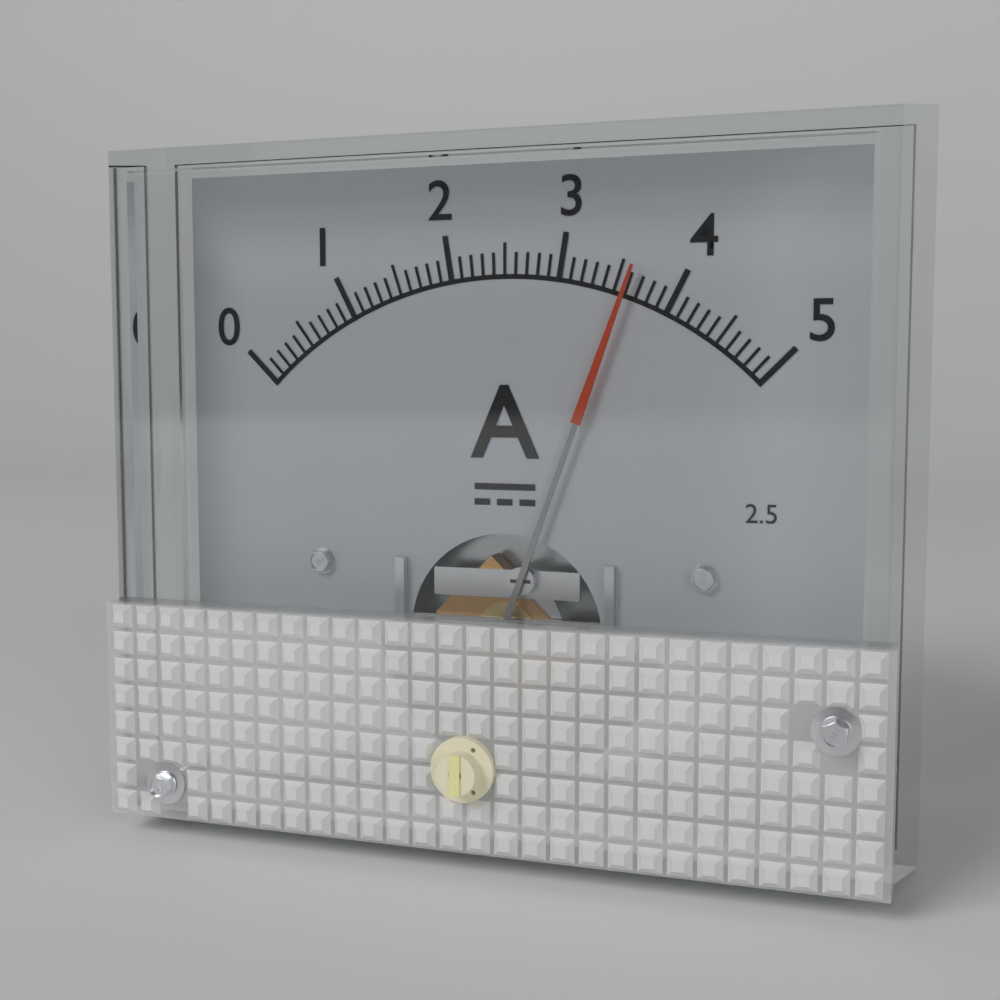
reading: 3.6 A
